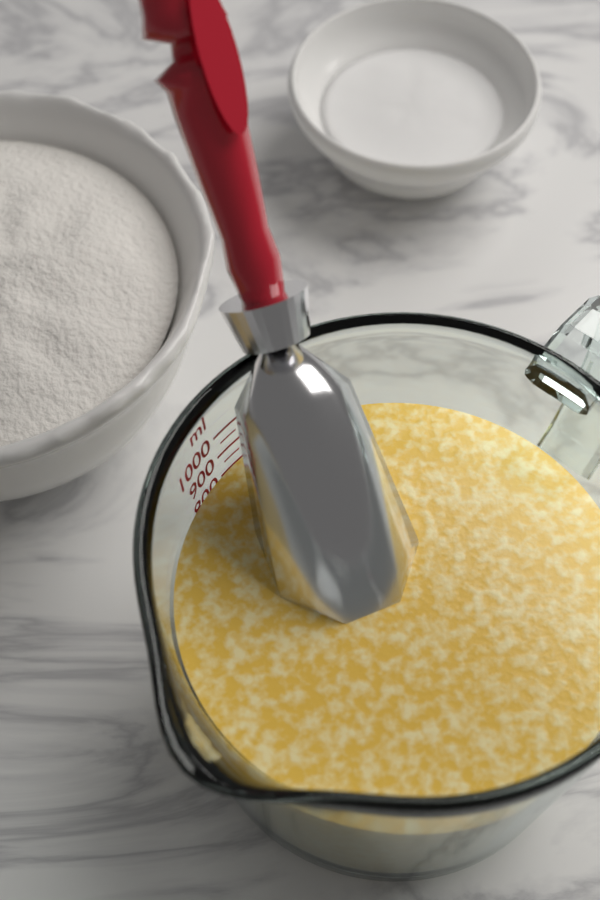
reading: 800 ml
